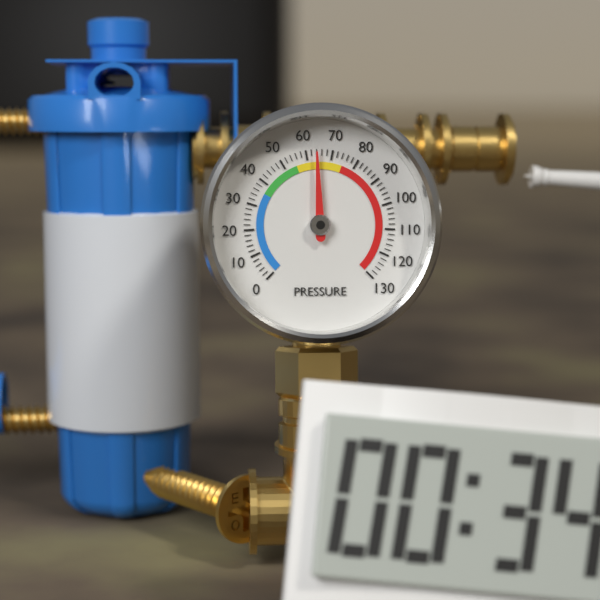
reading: 64 (no unit)
